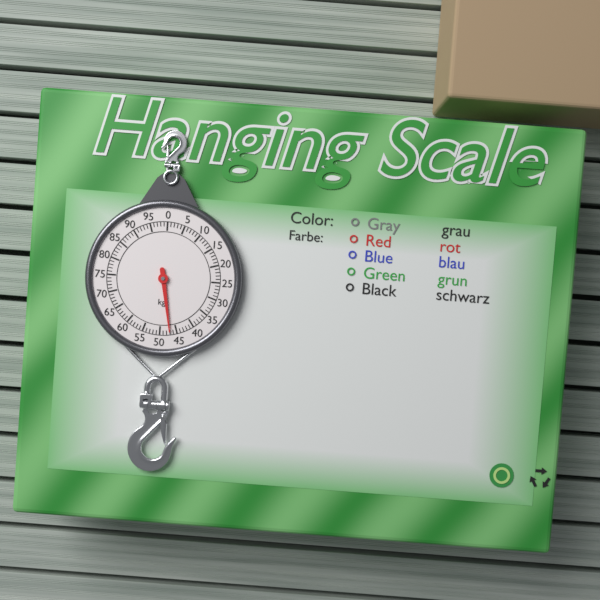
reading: 47 kg
